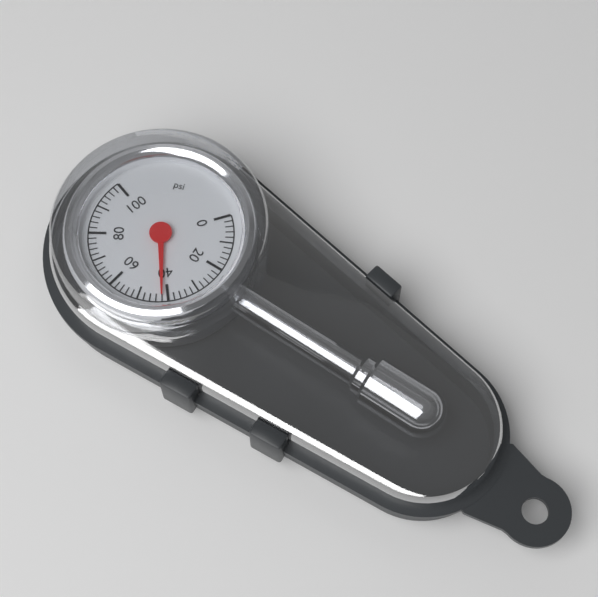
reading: 42 psi
